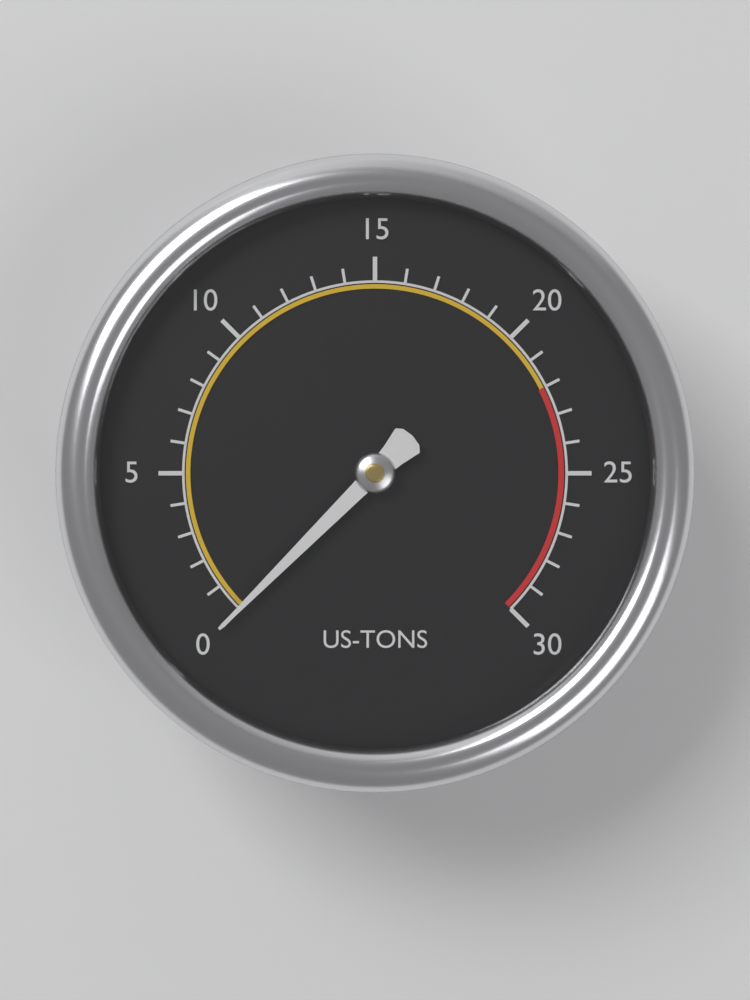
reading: 0 US-TONS
